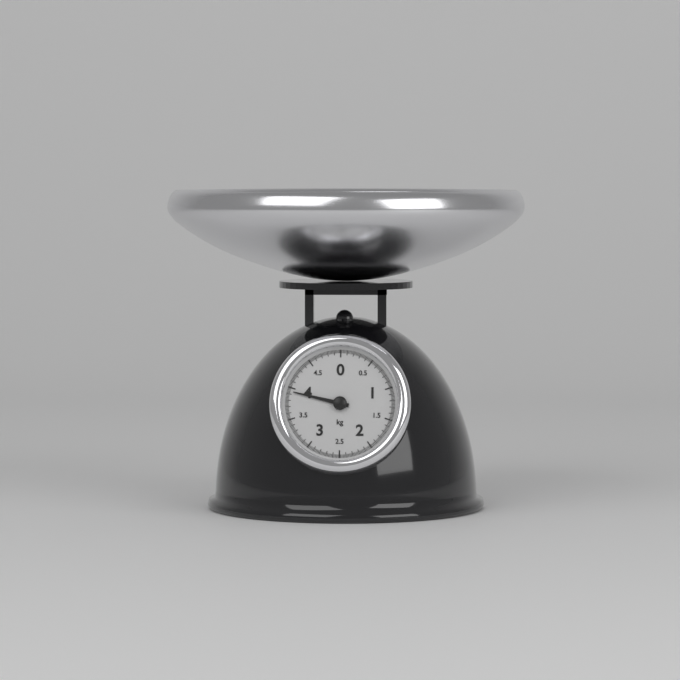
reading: 3.94 kg
